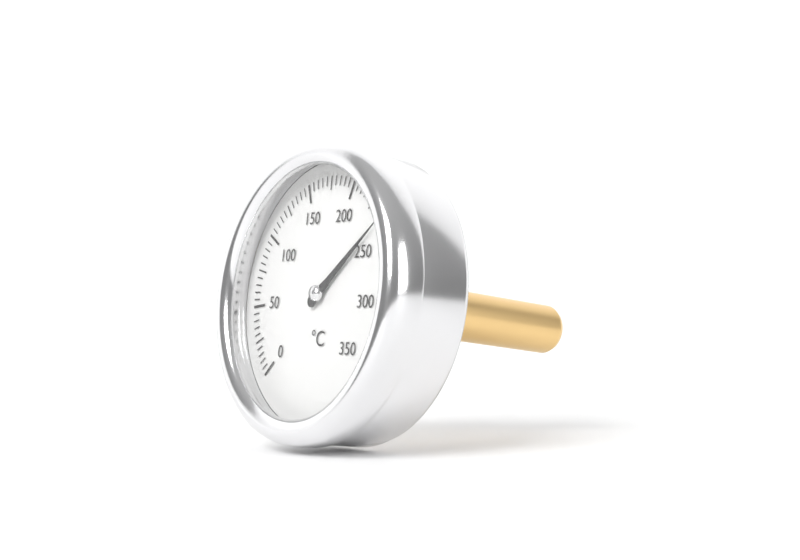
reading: 240 °C
